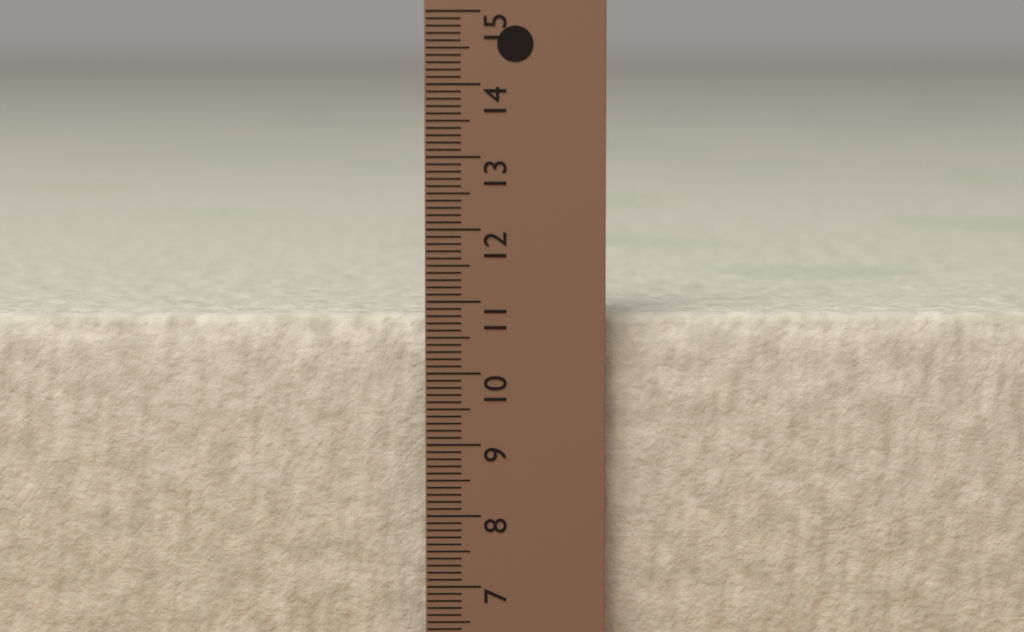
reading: 10.8 cm
